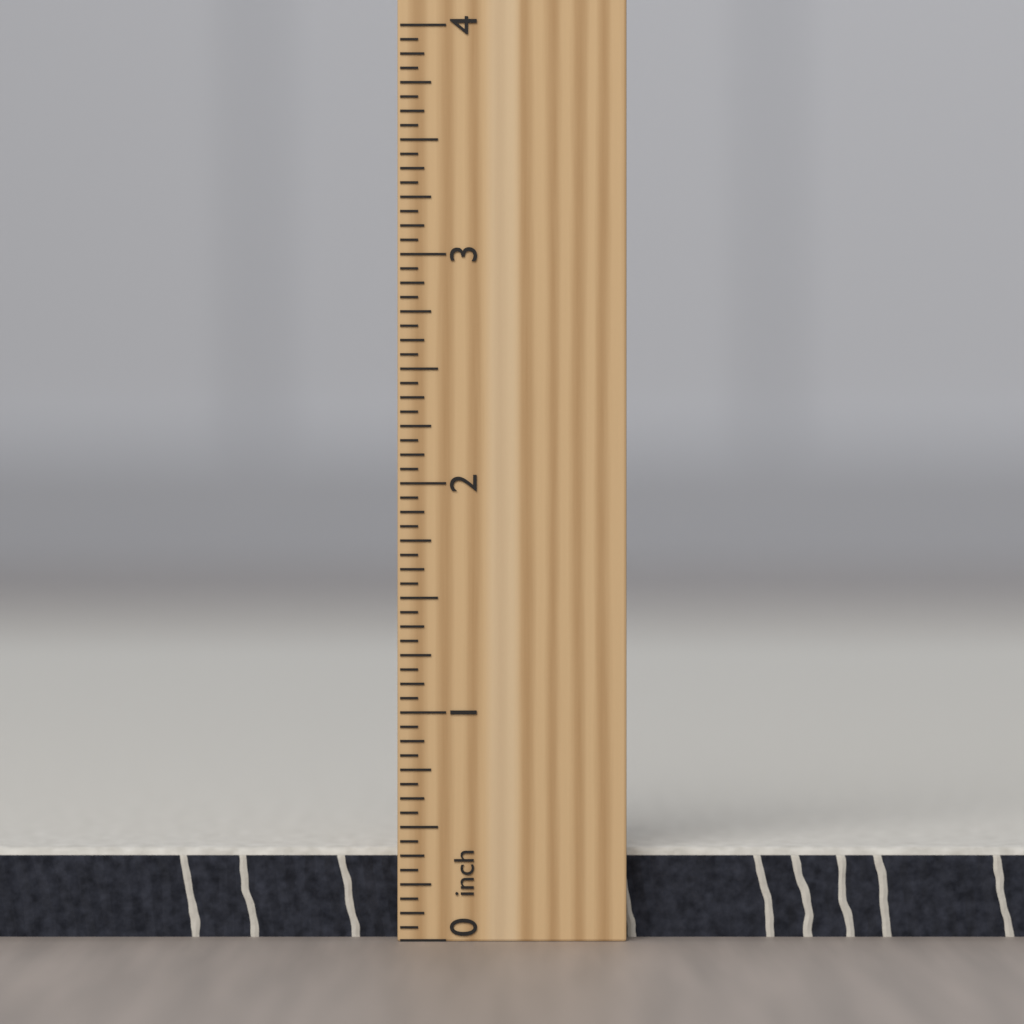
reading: 0.4000 inch
